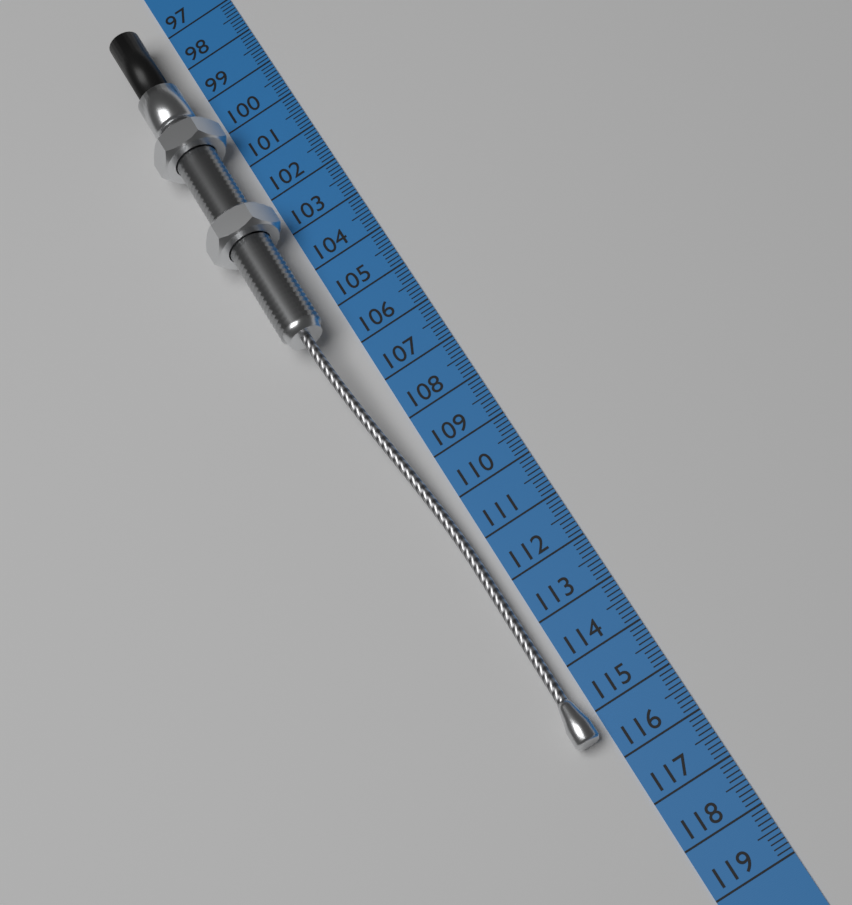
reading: 115.5 cm
